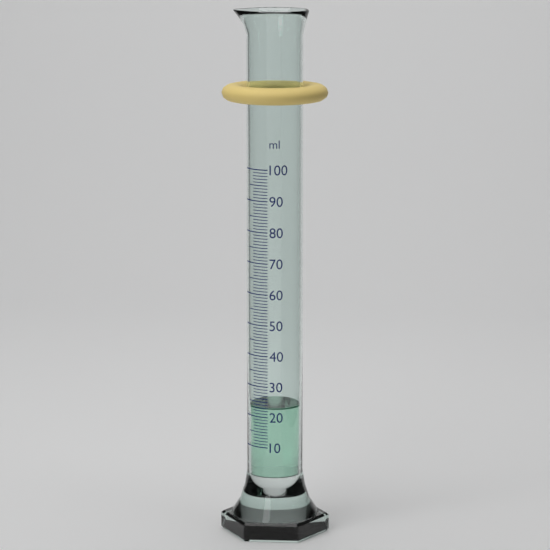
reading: 23 ml
